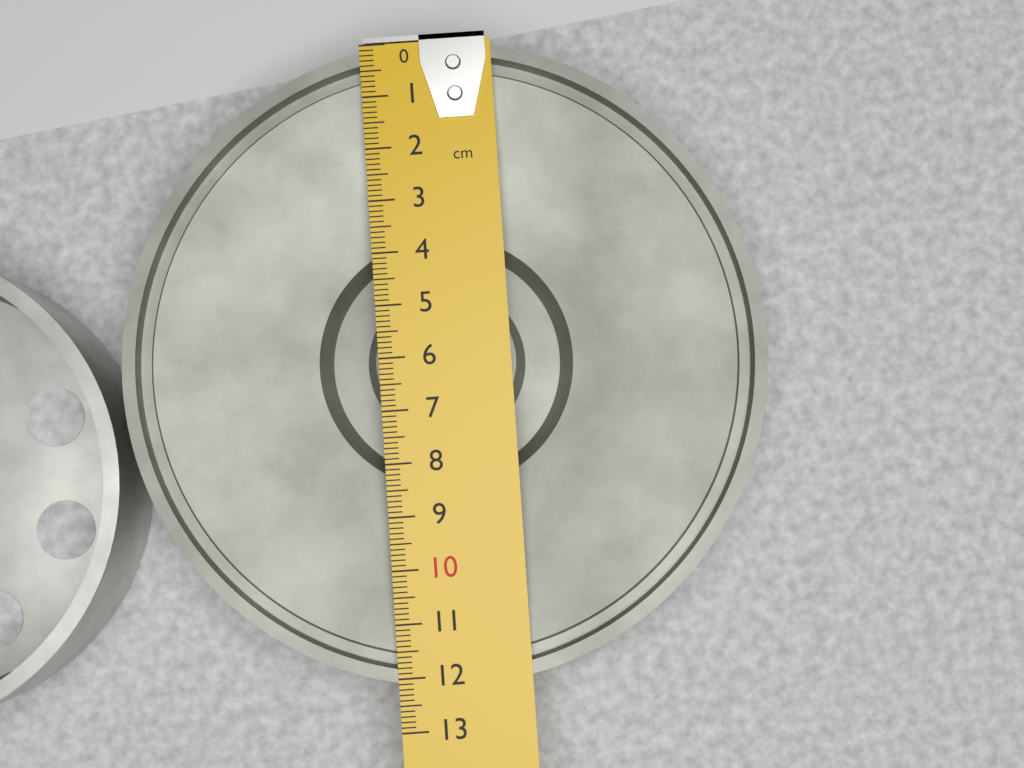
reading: 12.2 cm
